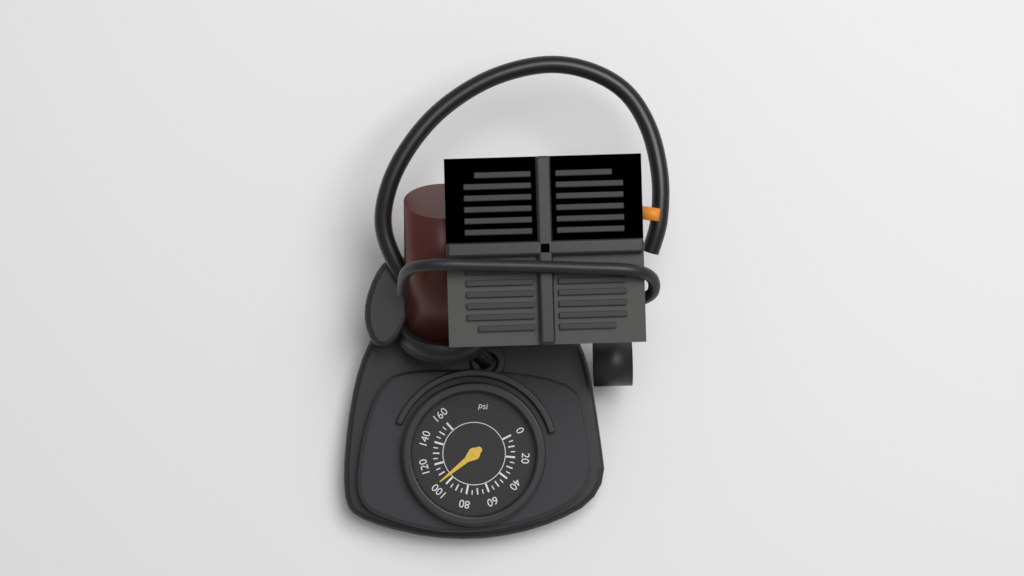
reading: 105 psi
